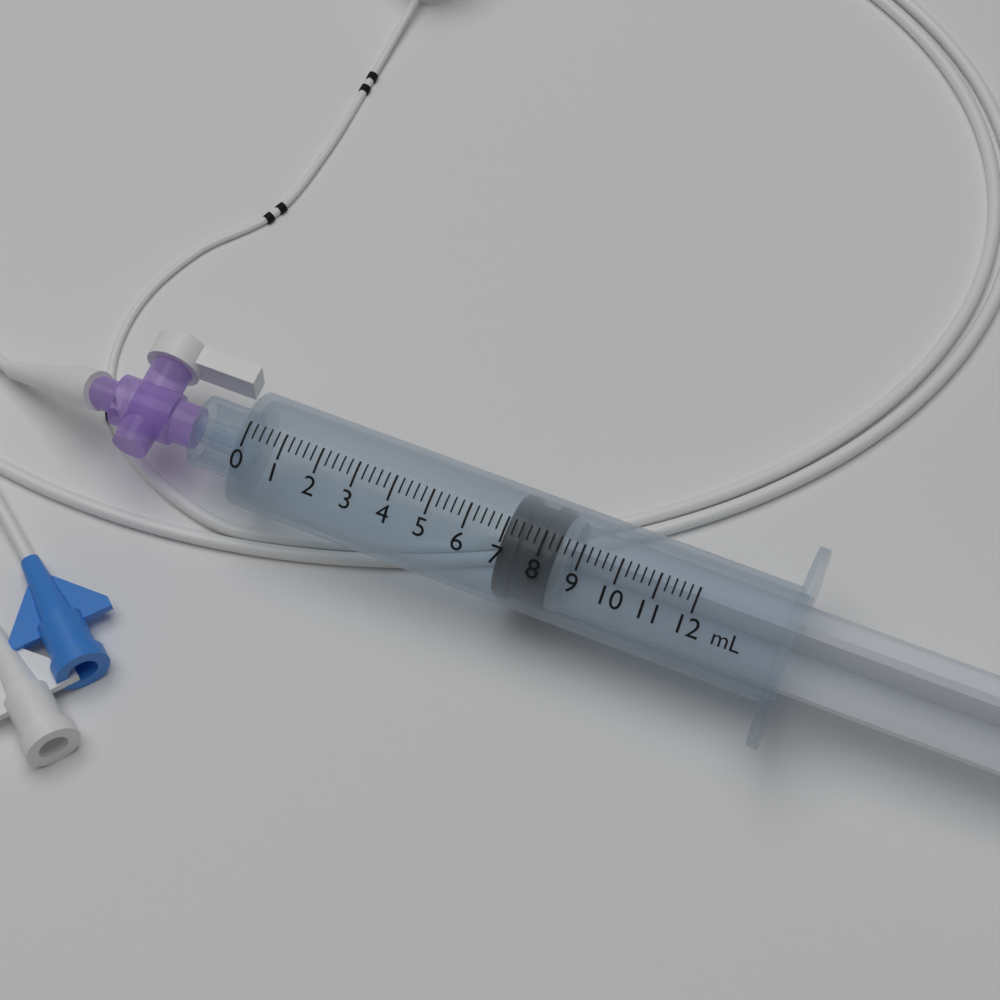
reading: 7.0 mL
